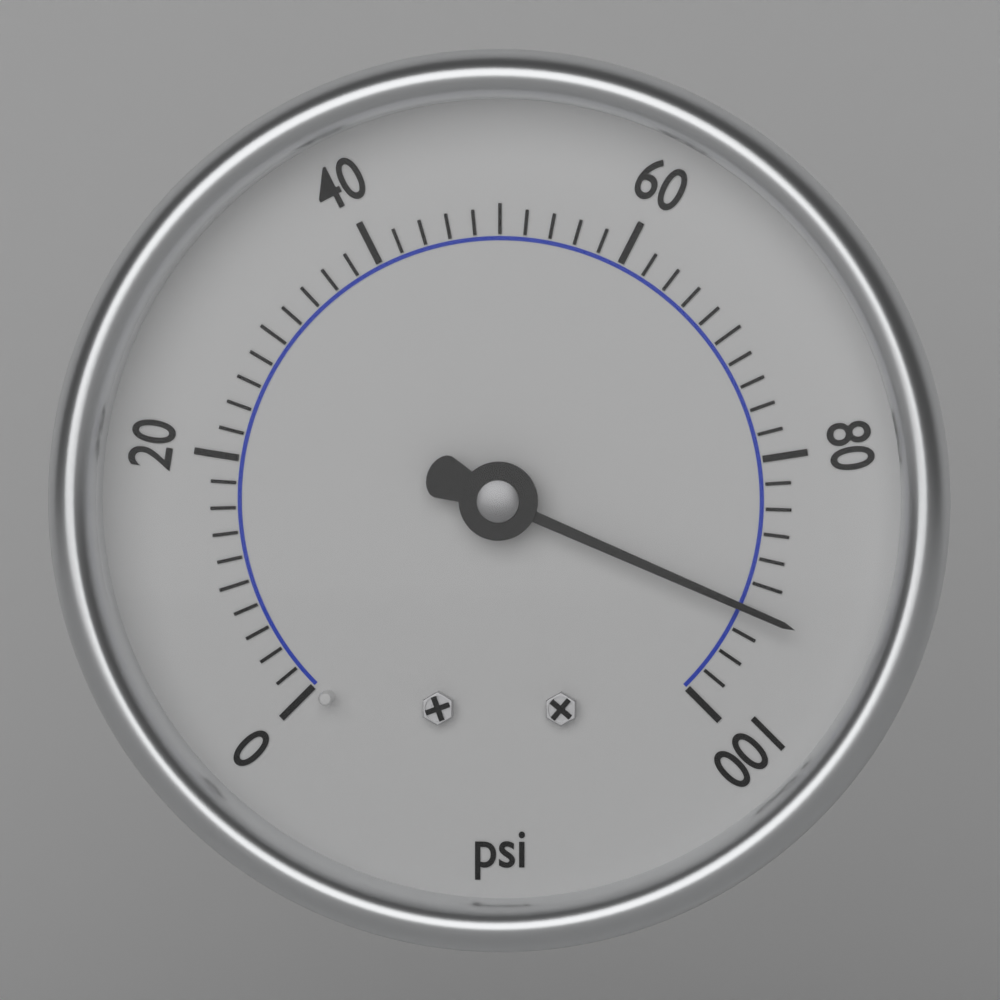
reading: 92 psi
